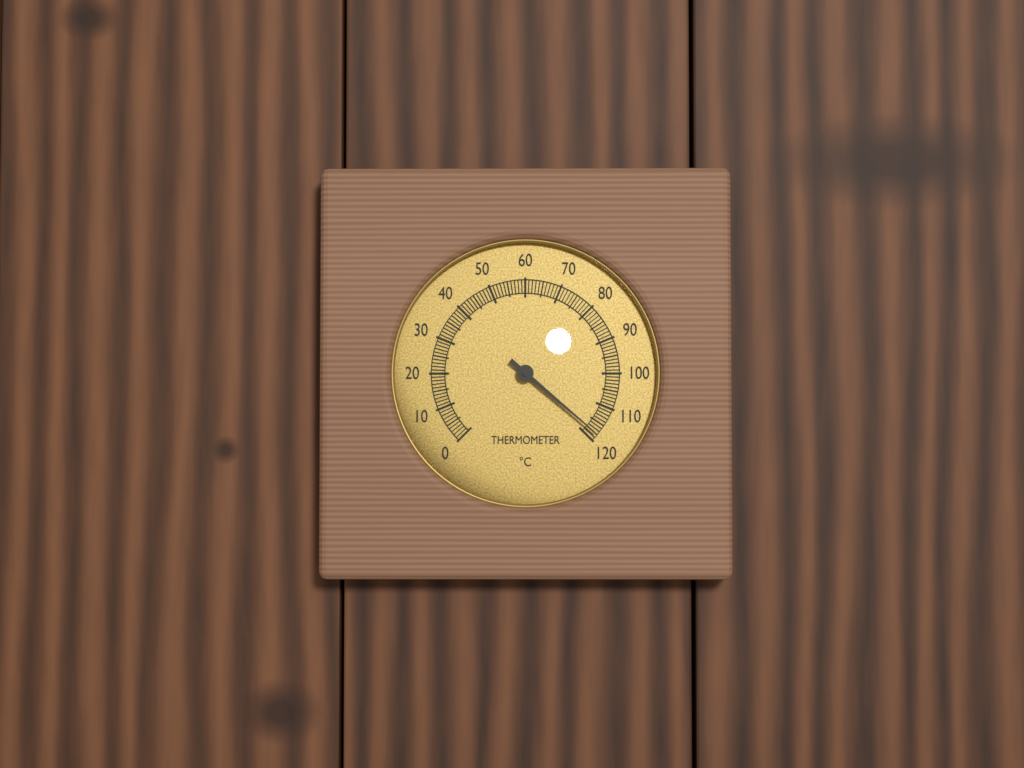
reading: 118 °C
